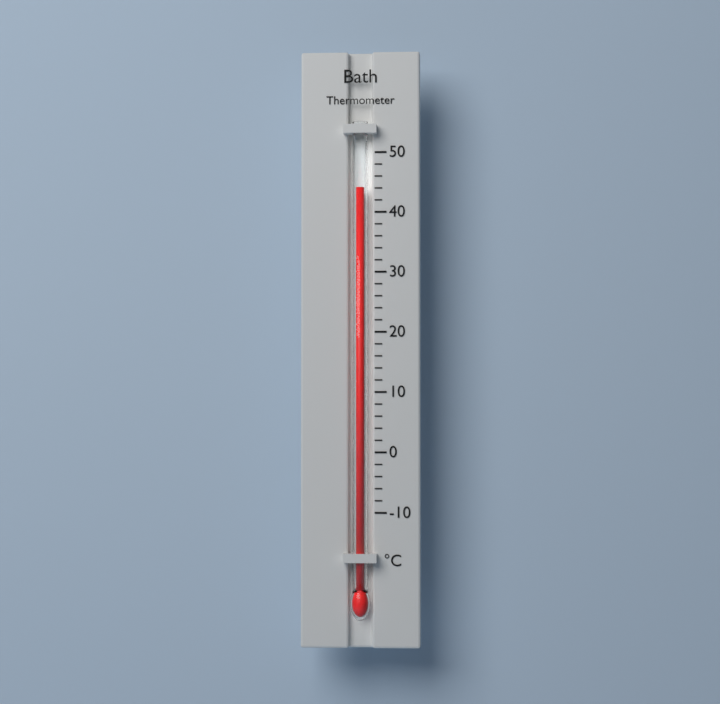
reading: 44 °C
